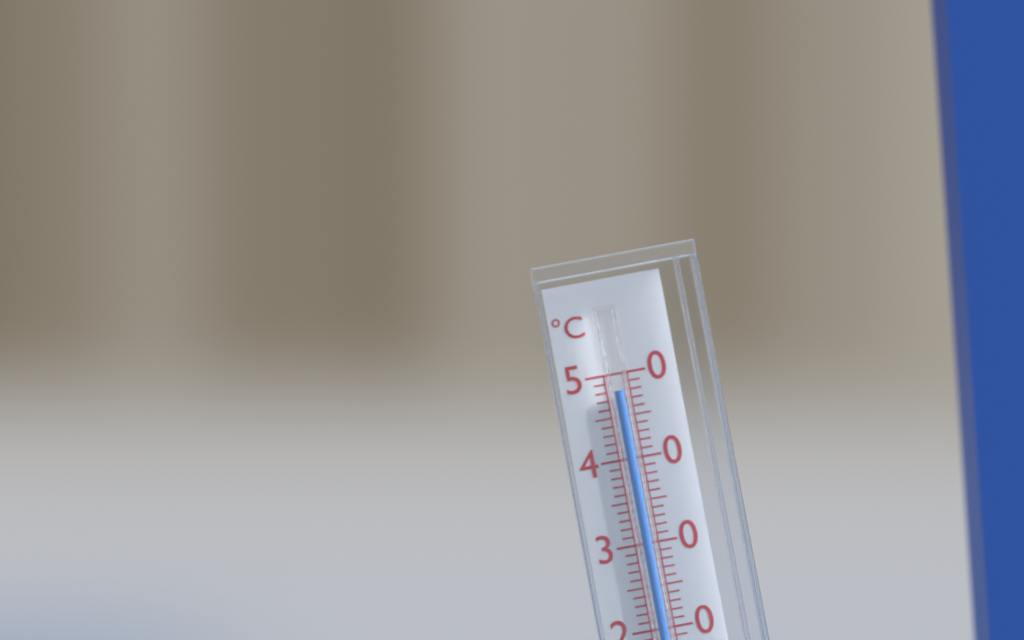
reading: 48 °C
